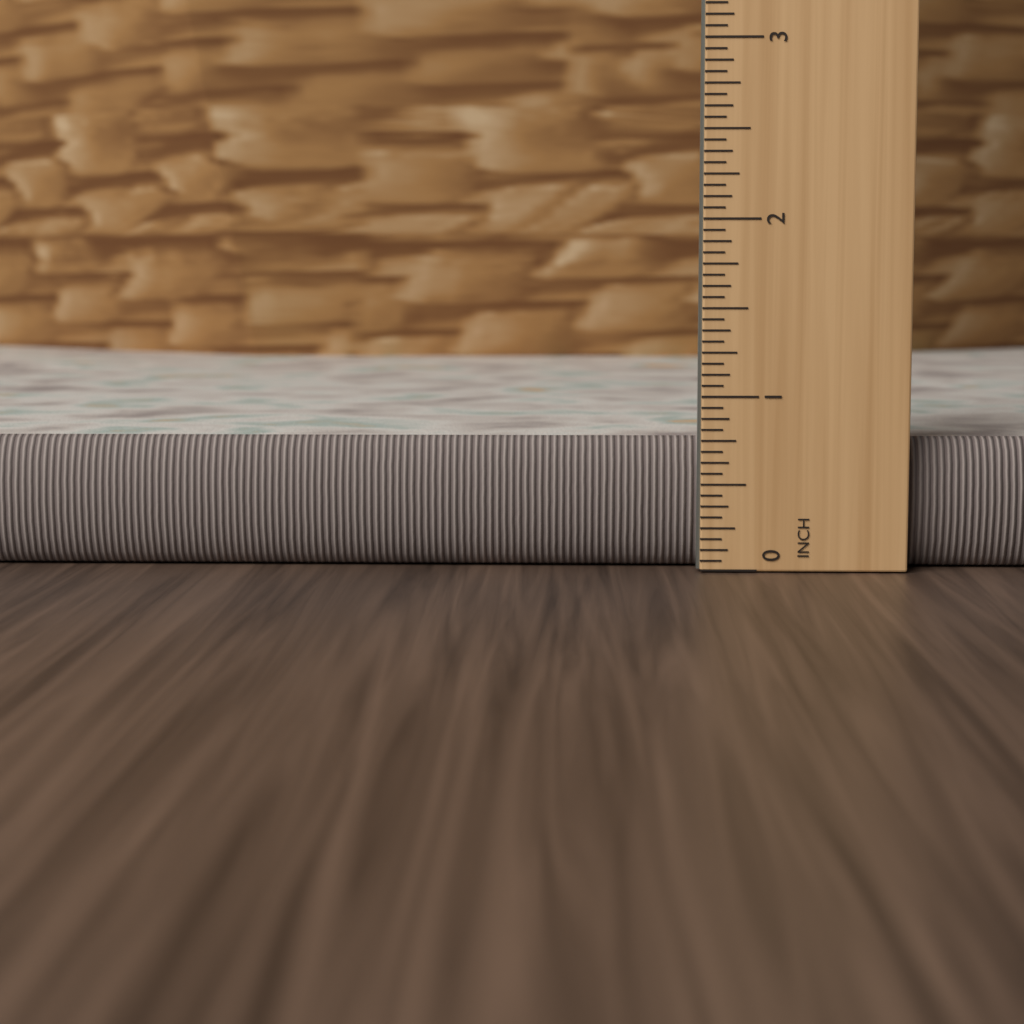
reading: 0.8125 inch
